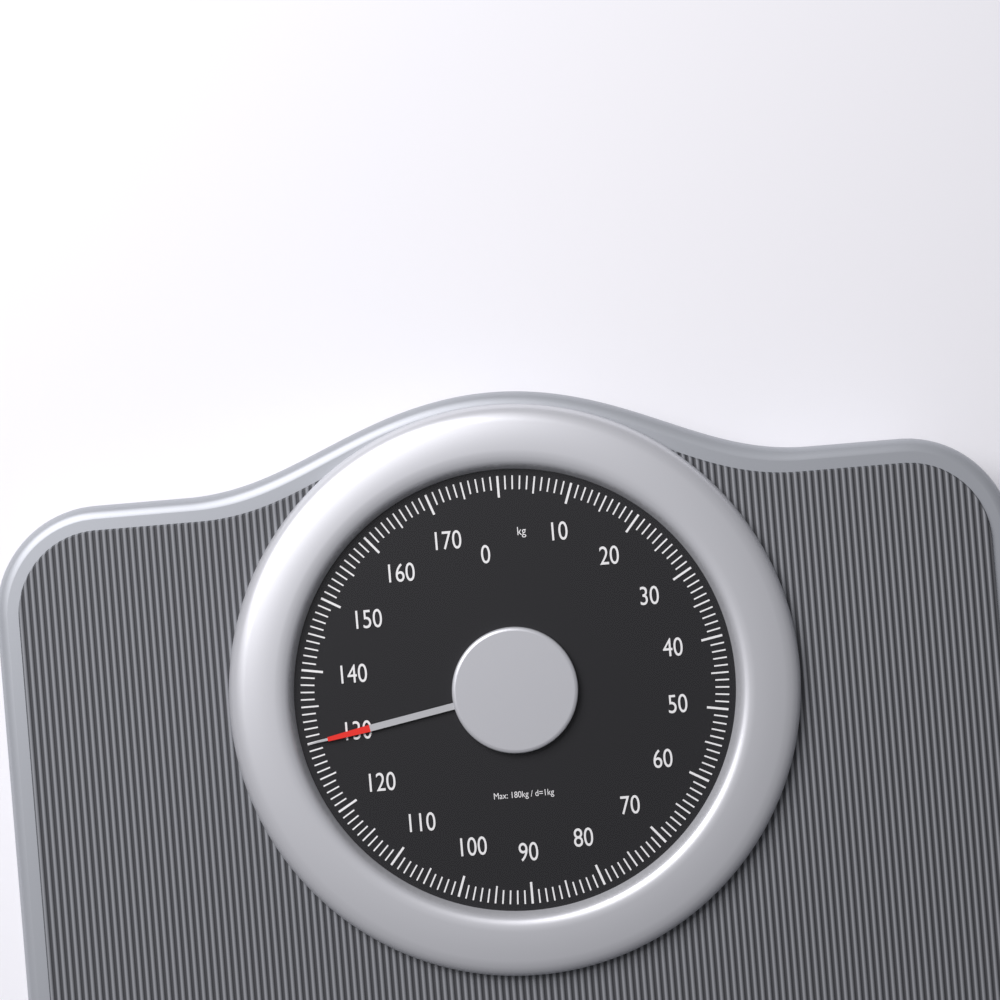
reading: 130 kg
